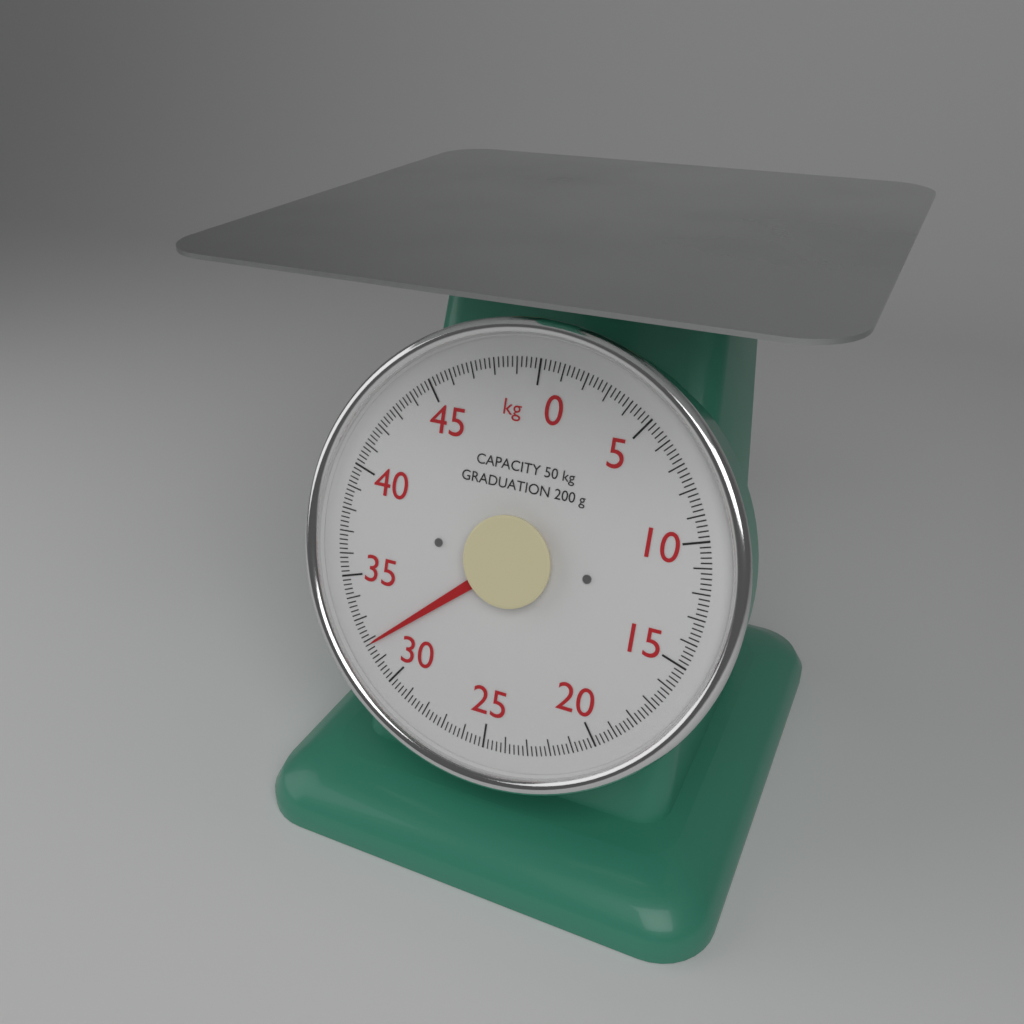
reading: 31.8 kg
